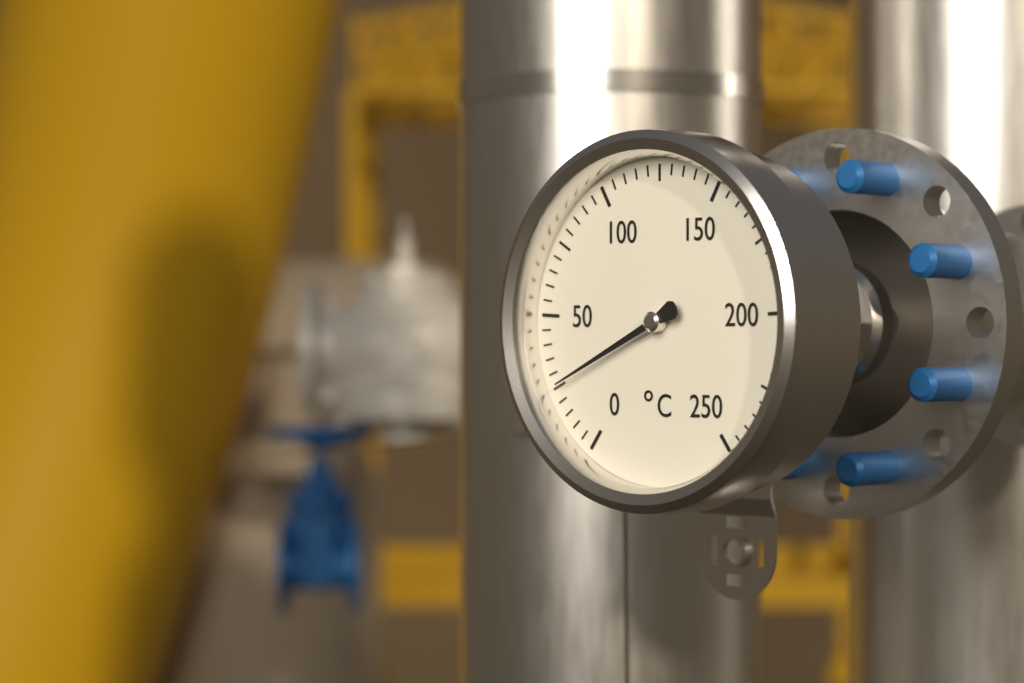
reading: 25 °C
